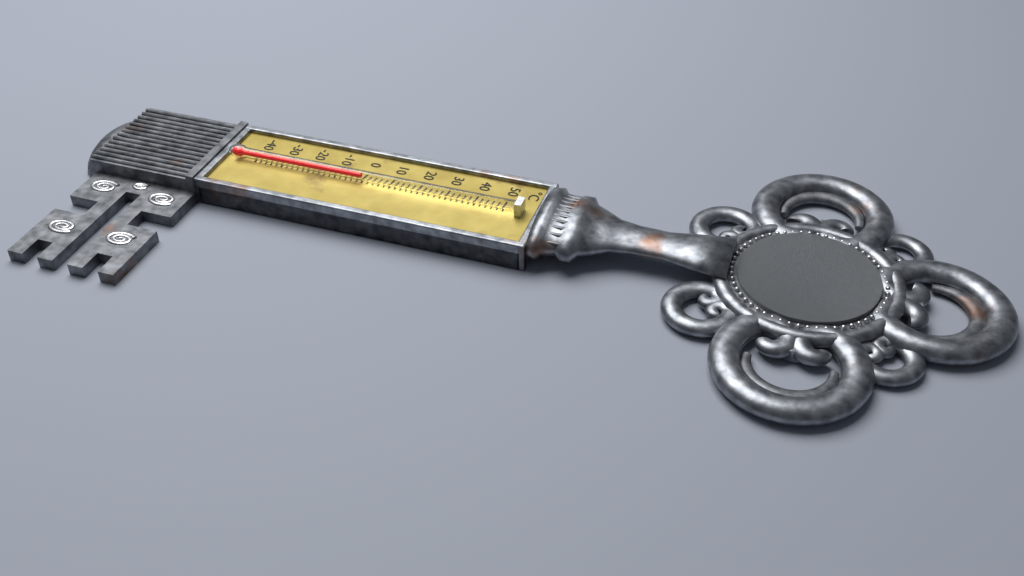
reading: 0 °C
